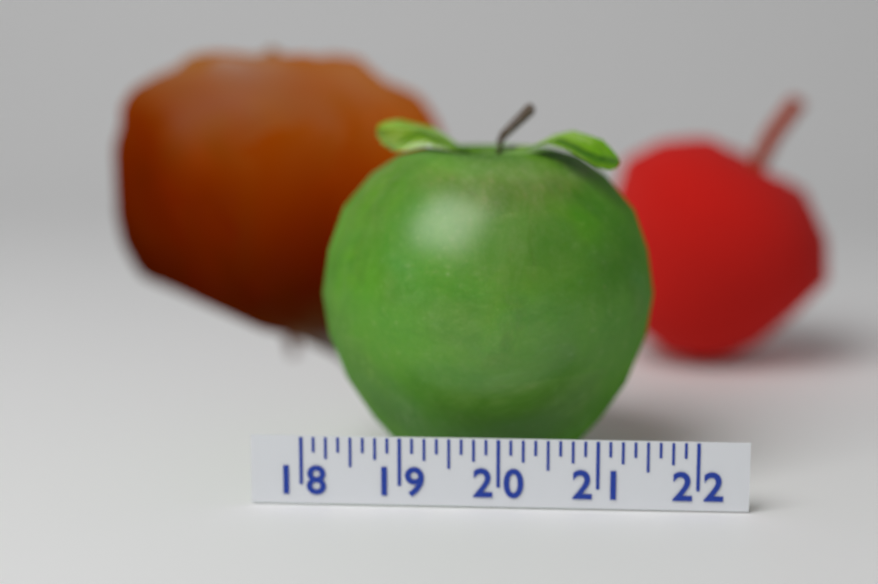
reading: 21.625 (no unit)
